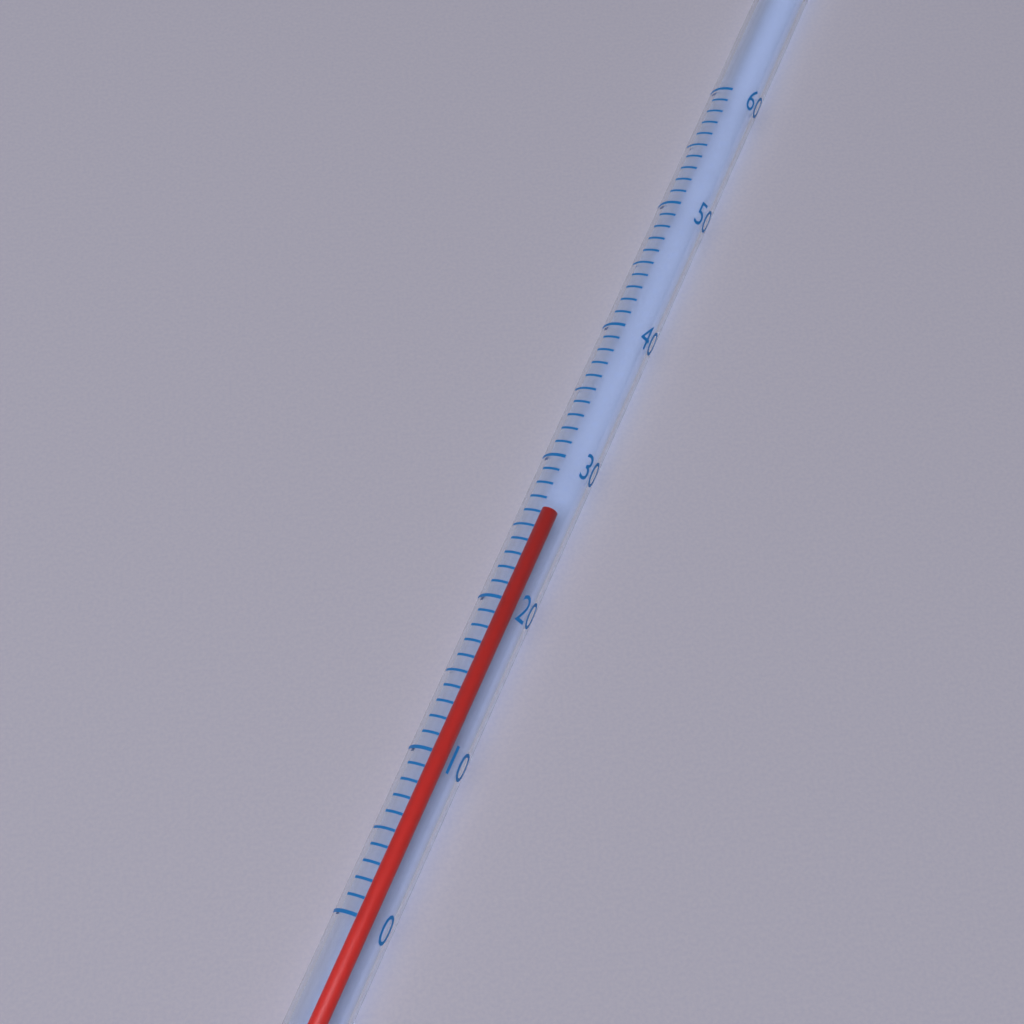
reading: 27 (no unit)
